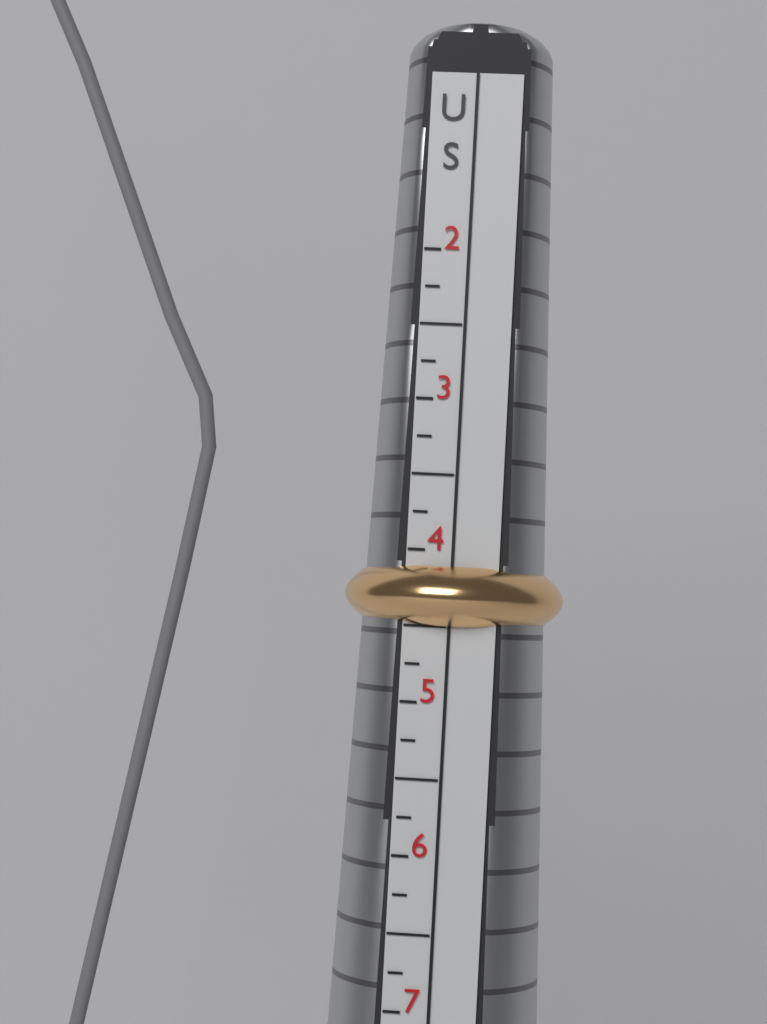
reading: 4.50 US
